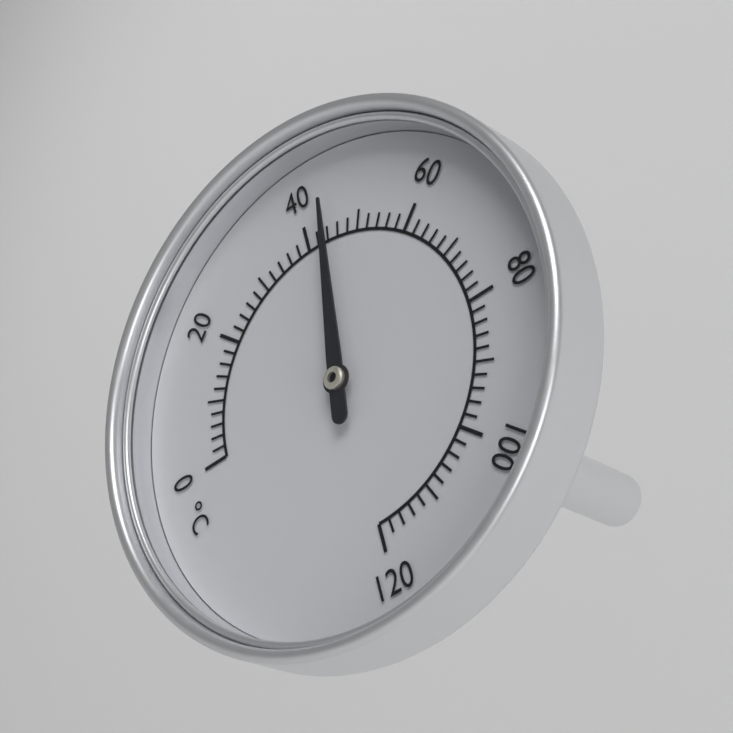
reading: 44 °C
